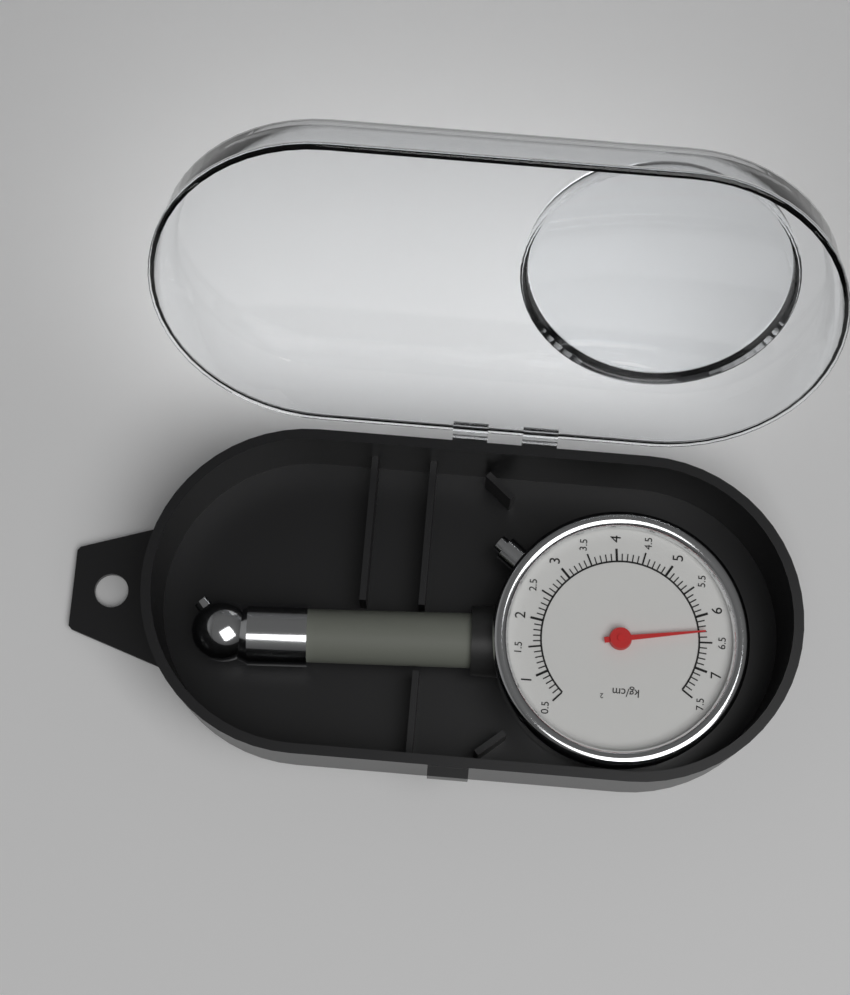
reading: 6.3 kg/cm²
